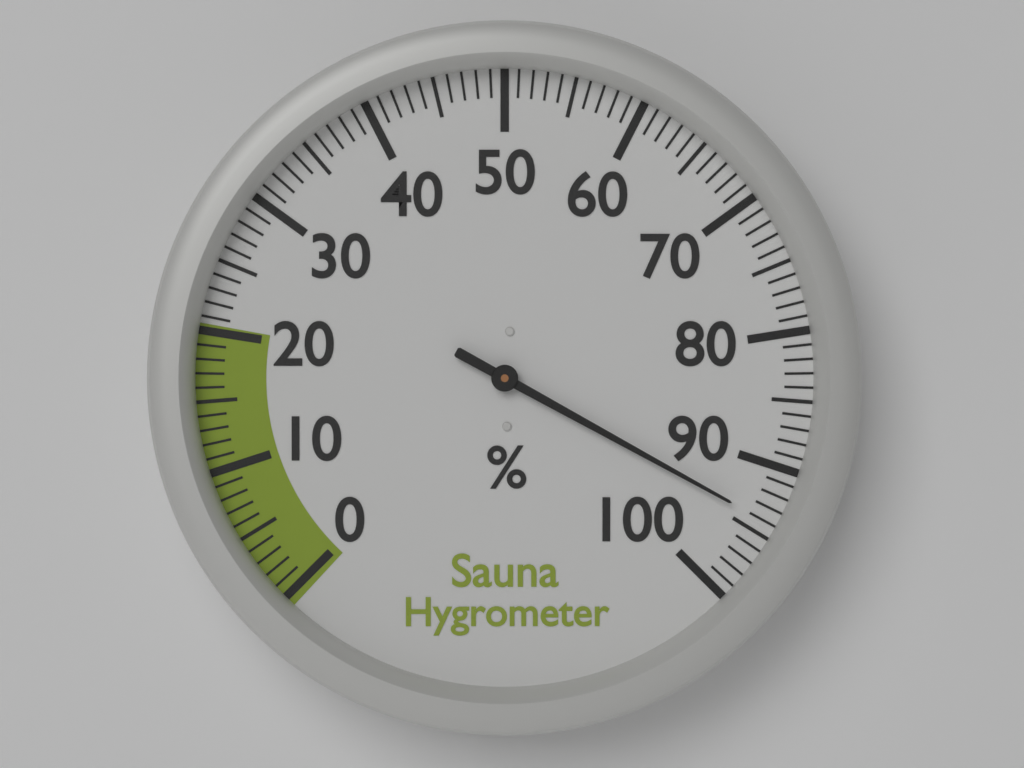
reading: 94 %
